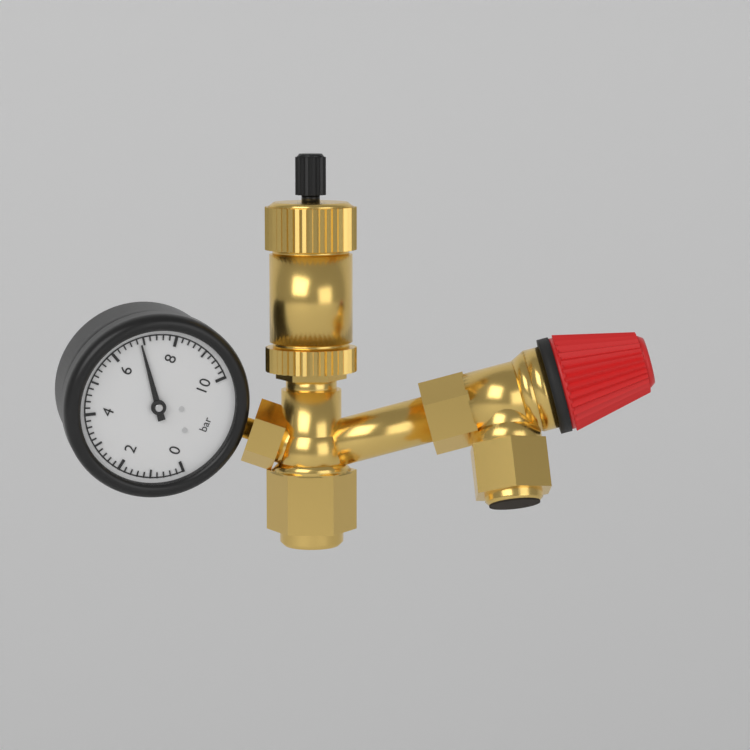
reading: 6.9 bar
